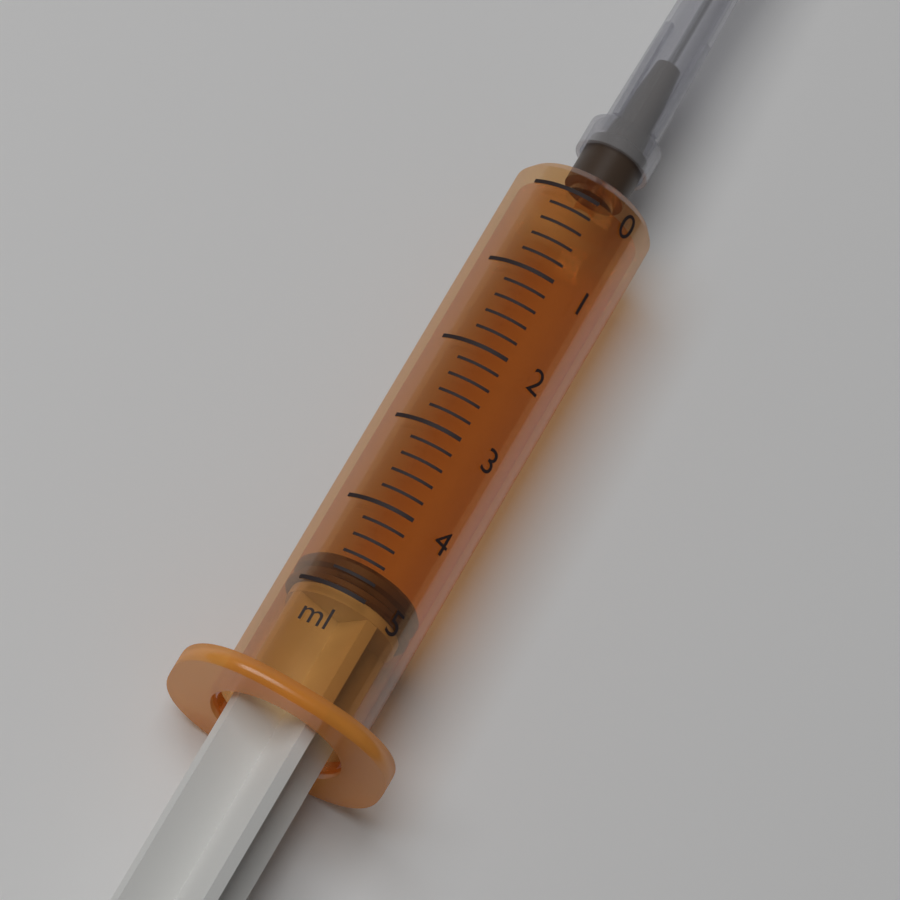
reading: 4.6 ml
